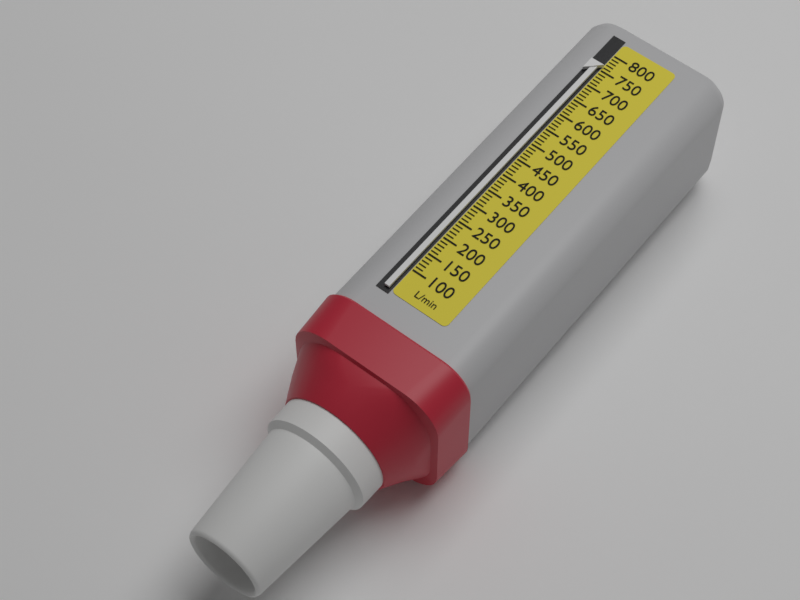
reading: 760 L/min
